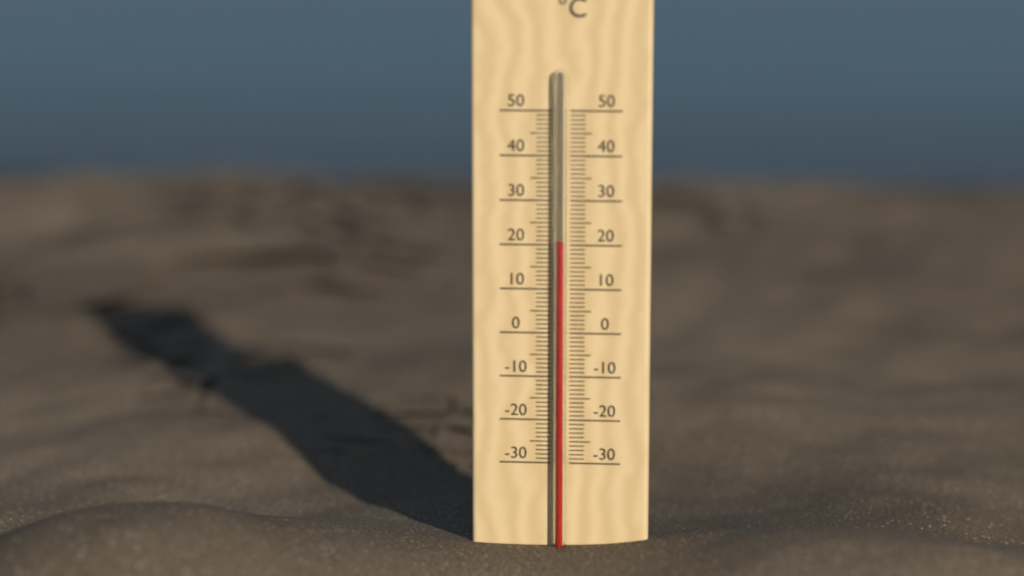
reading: 21 °C
